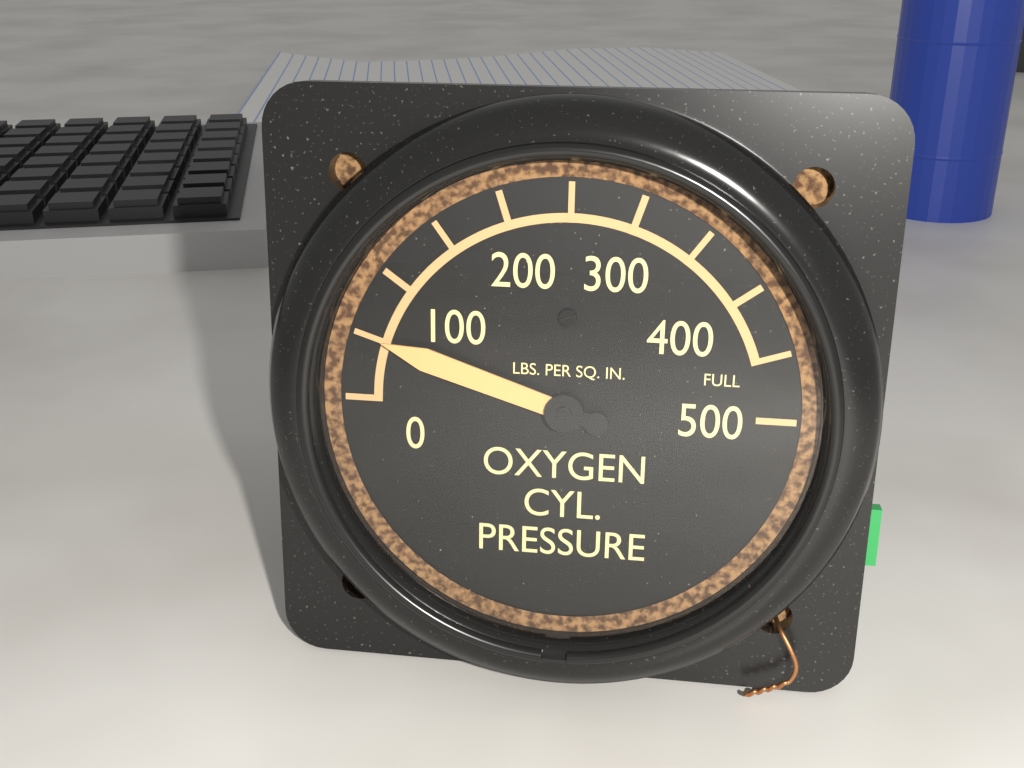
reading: 50 psi
